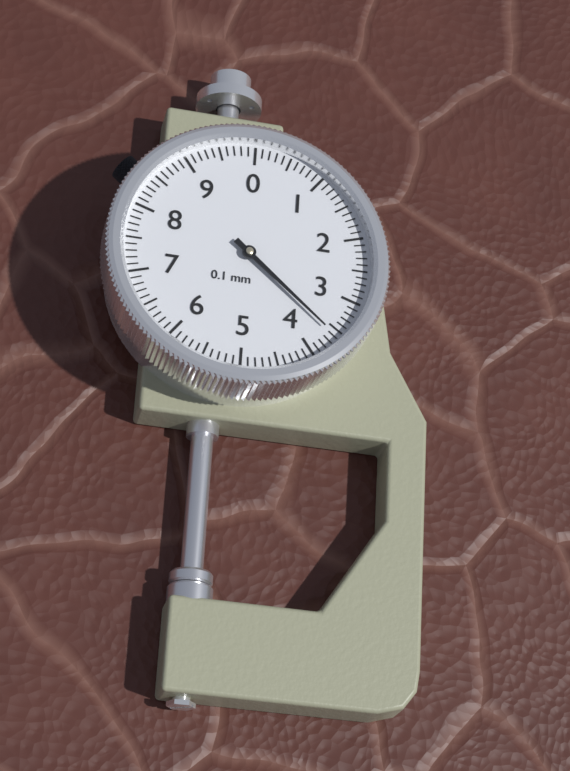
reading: 3.6 mm
